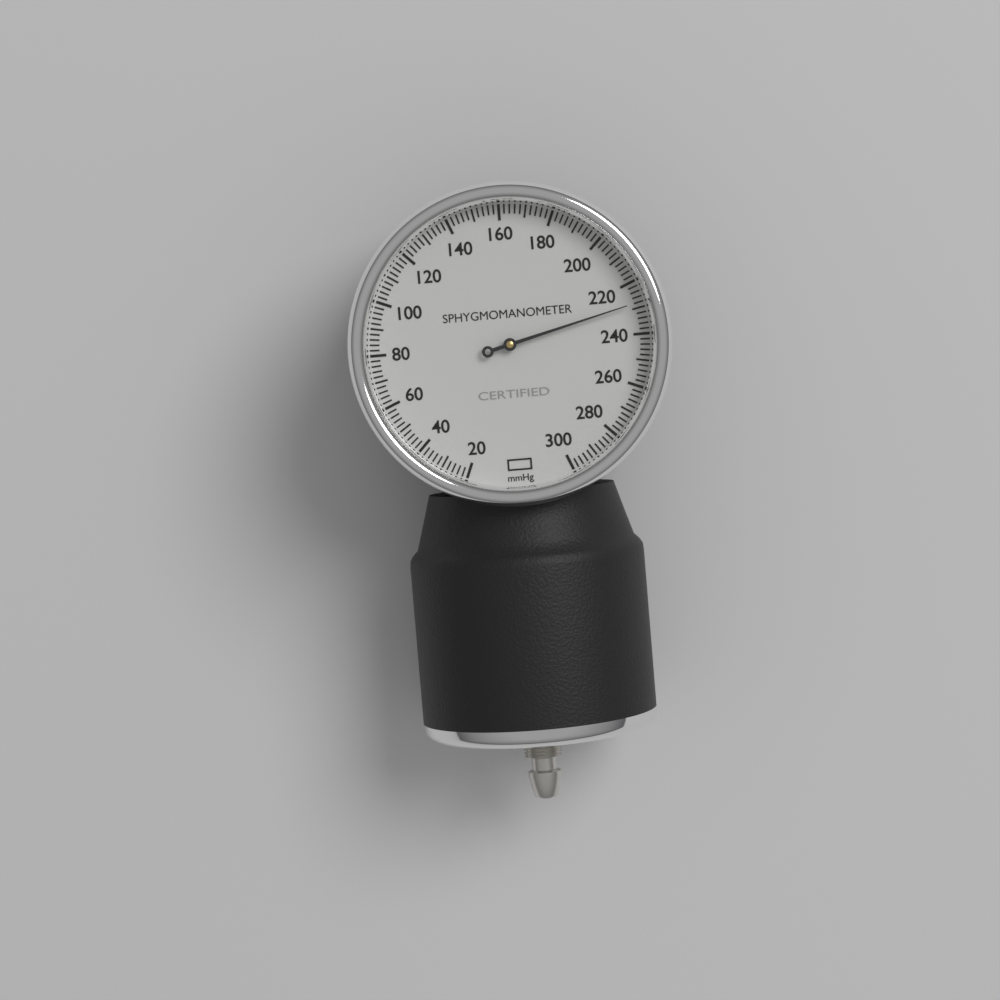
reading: 228 mmHg
